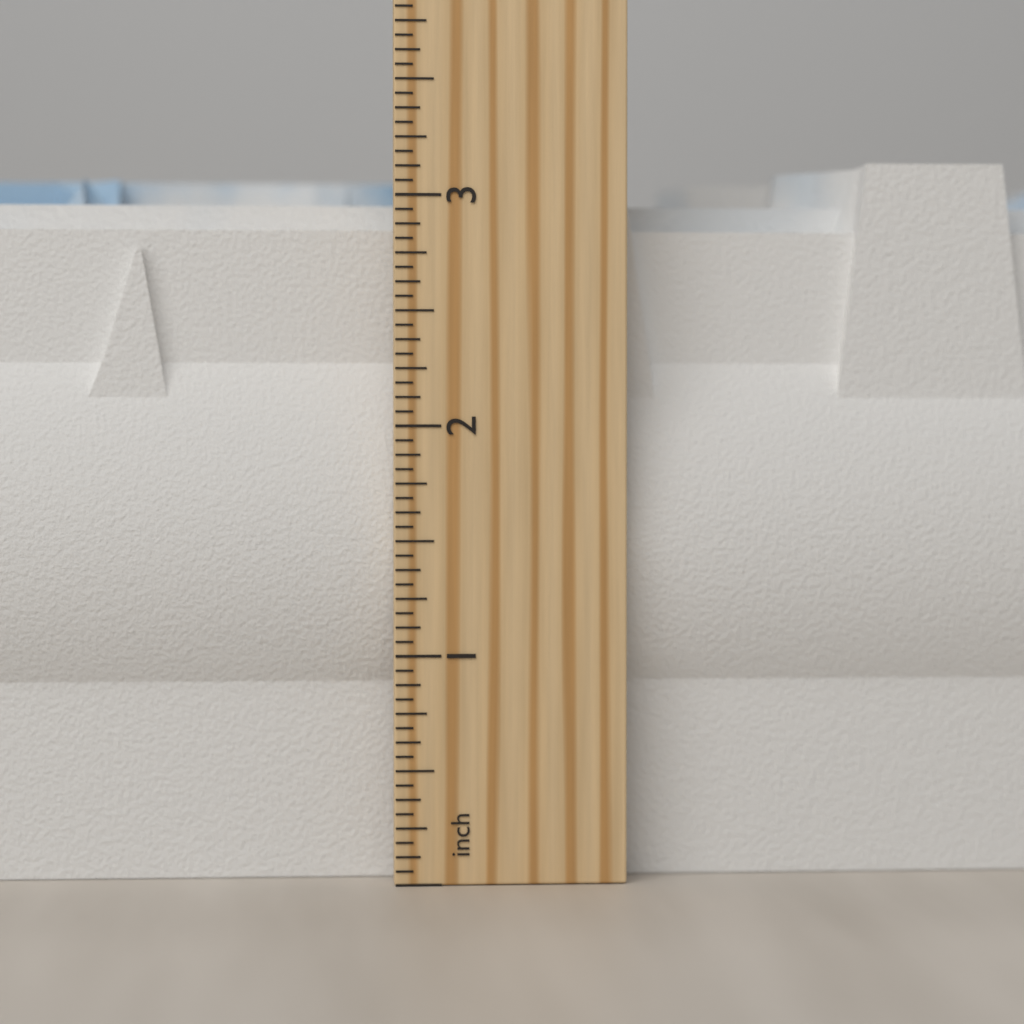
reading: 3.1875 inch
